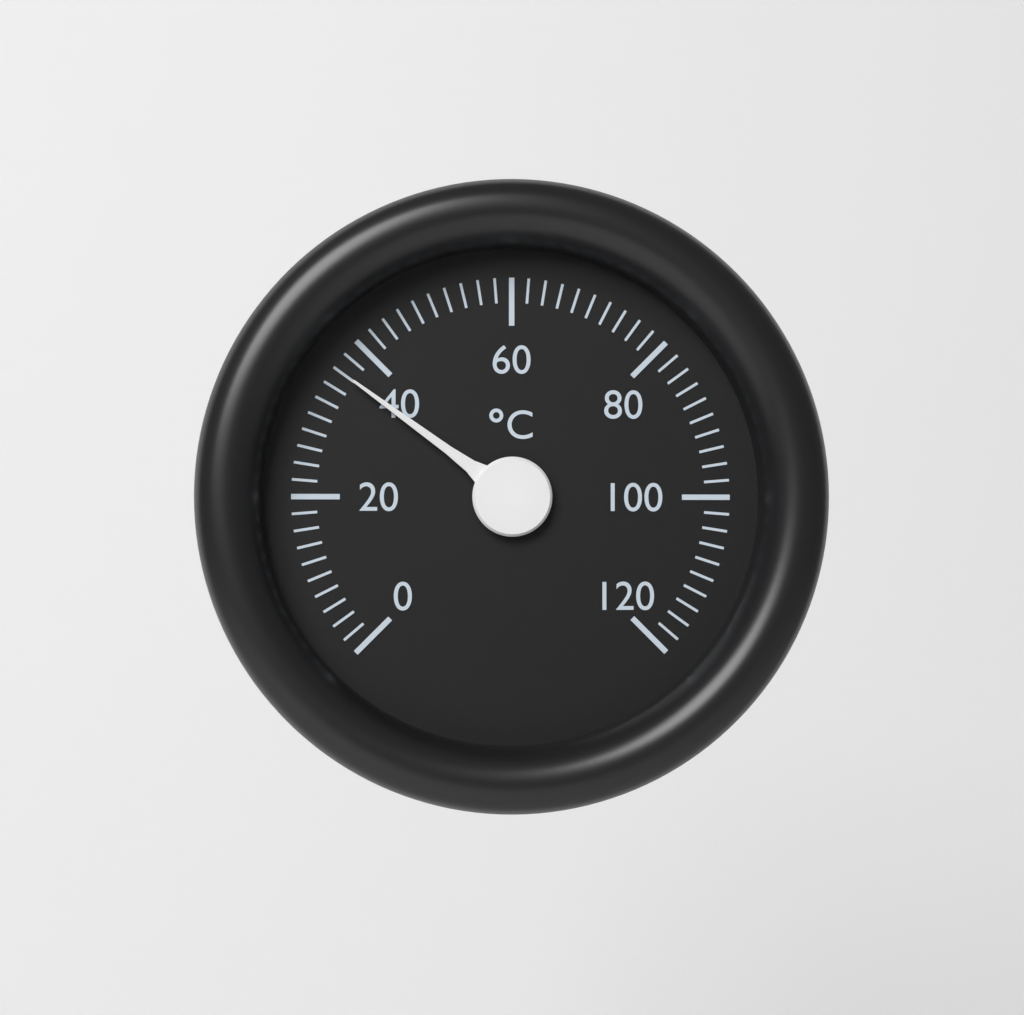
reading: 36 °C
